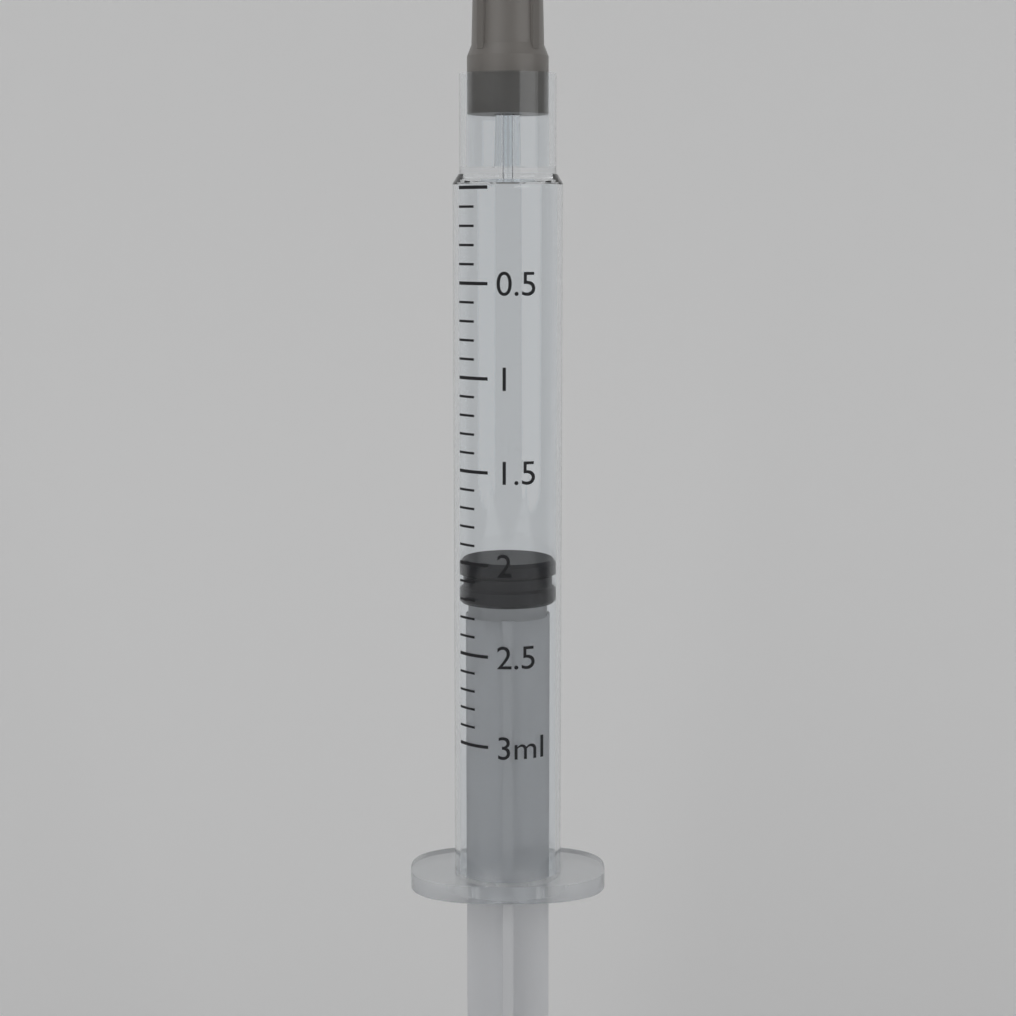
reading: 2.0 ml
